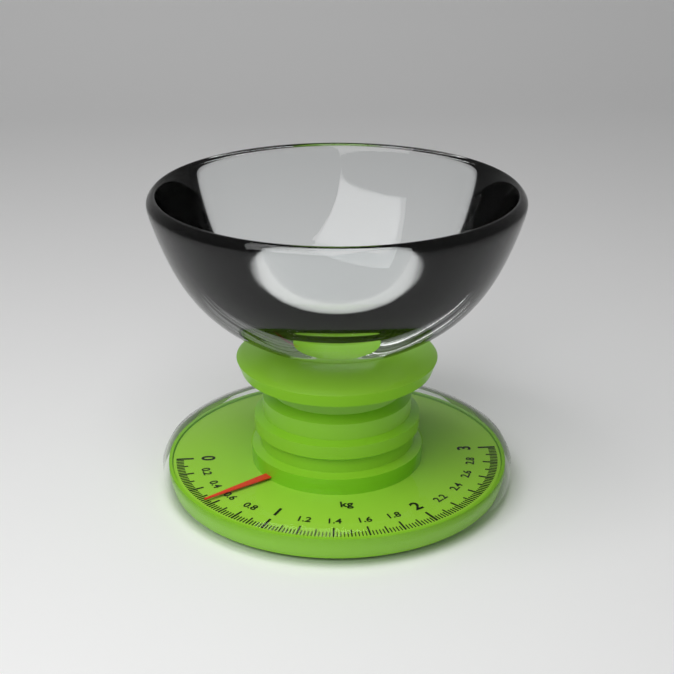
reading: 0.56 kg
